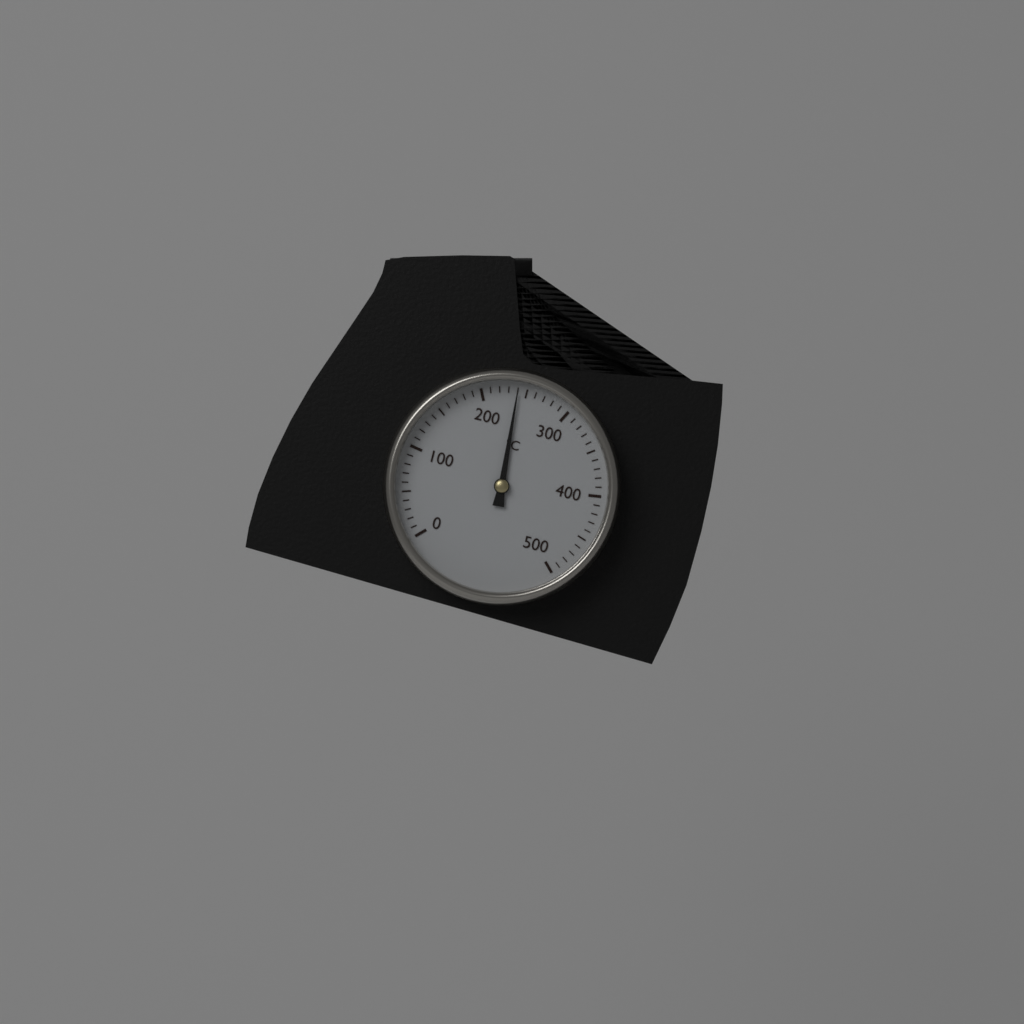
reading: 240 °C
